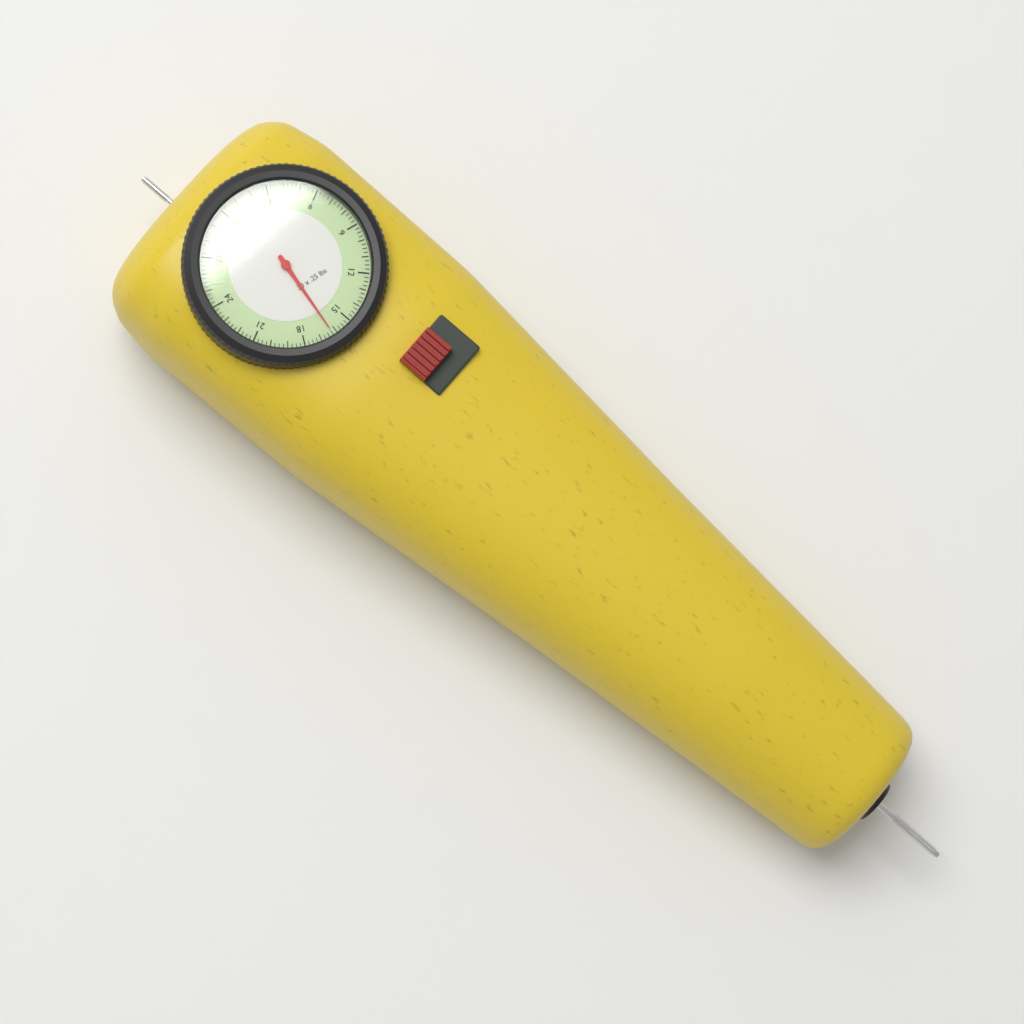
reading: 16.25 lbs
